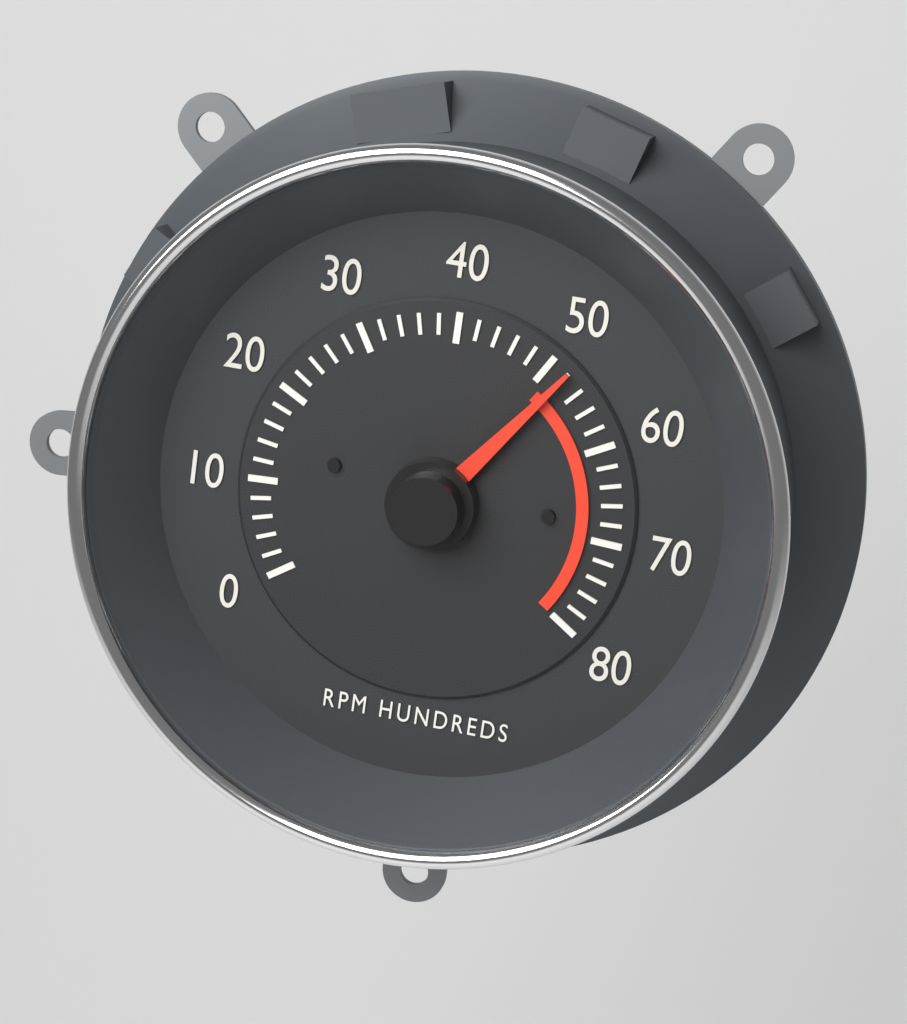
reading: 5200 RPM
